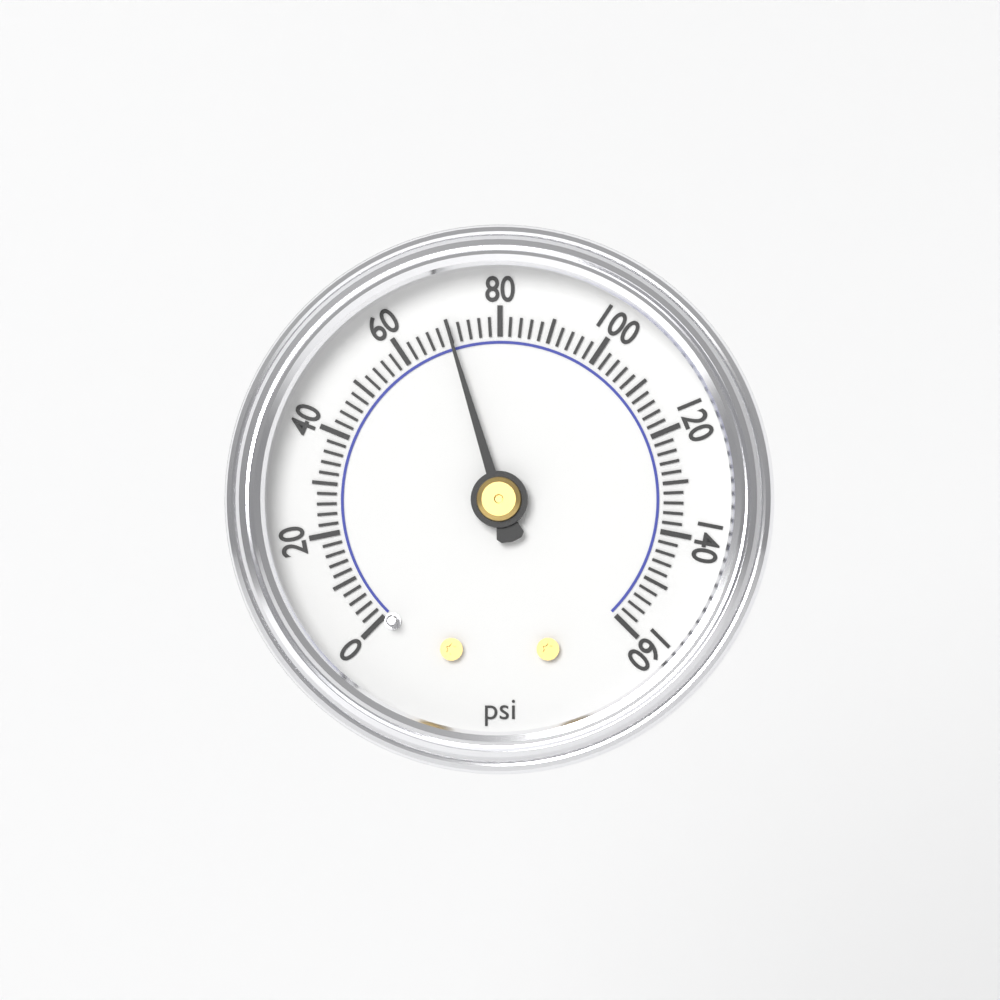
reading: 70 psi
